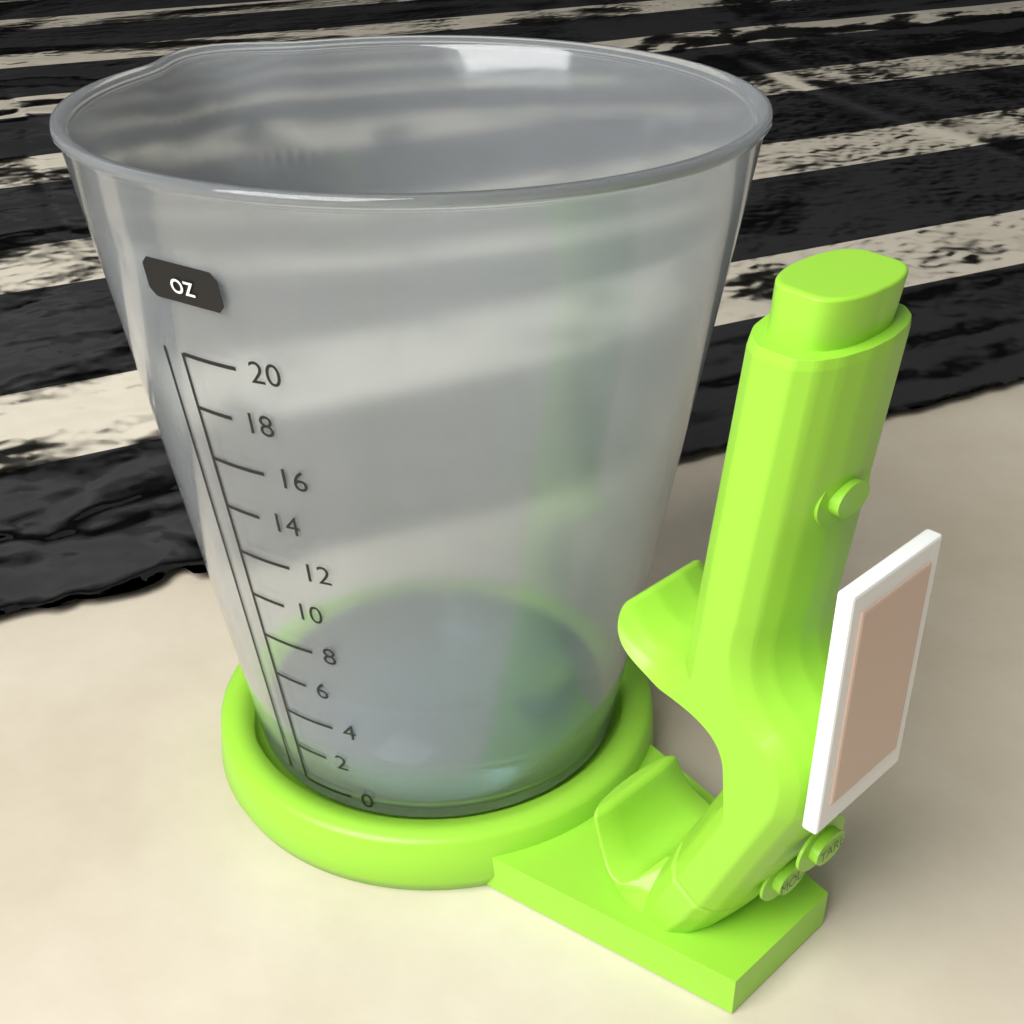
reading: 0 oz
